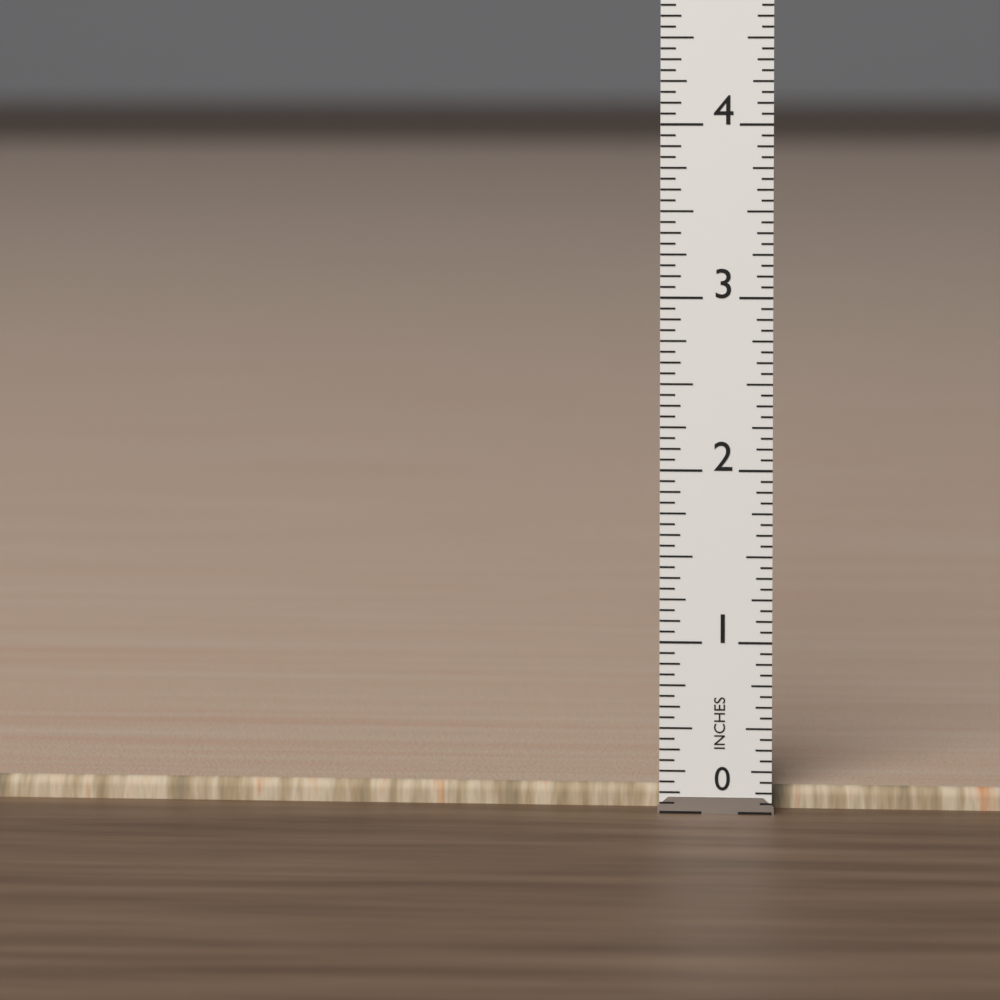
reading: 0.1250 in
